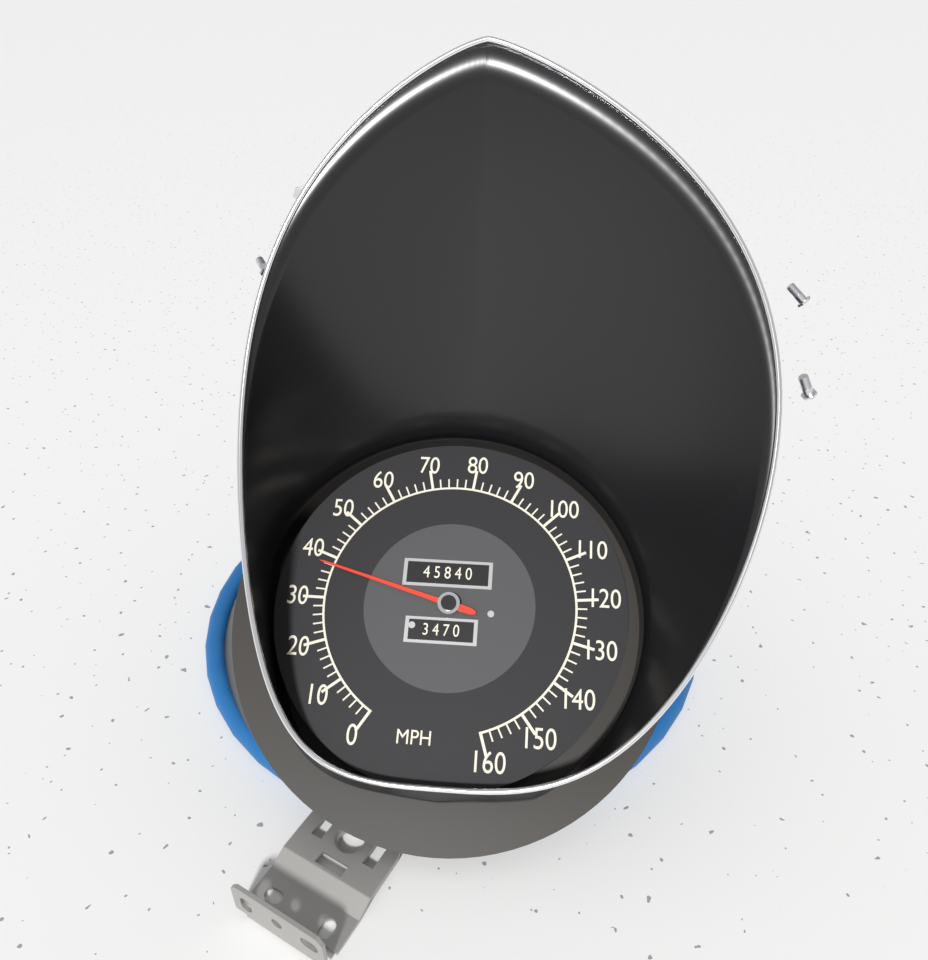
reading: 38 MPH
